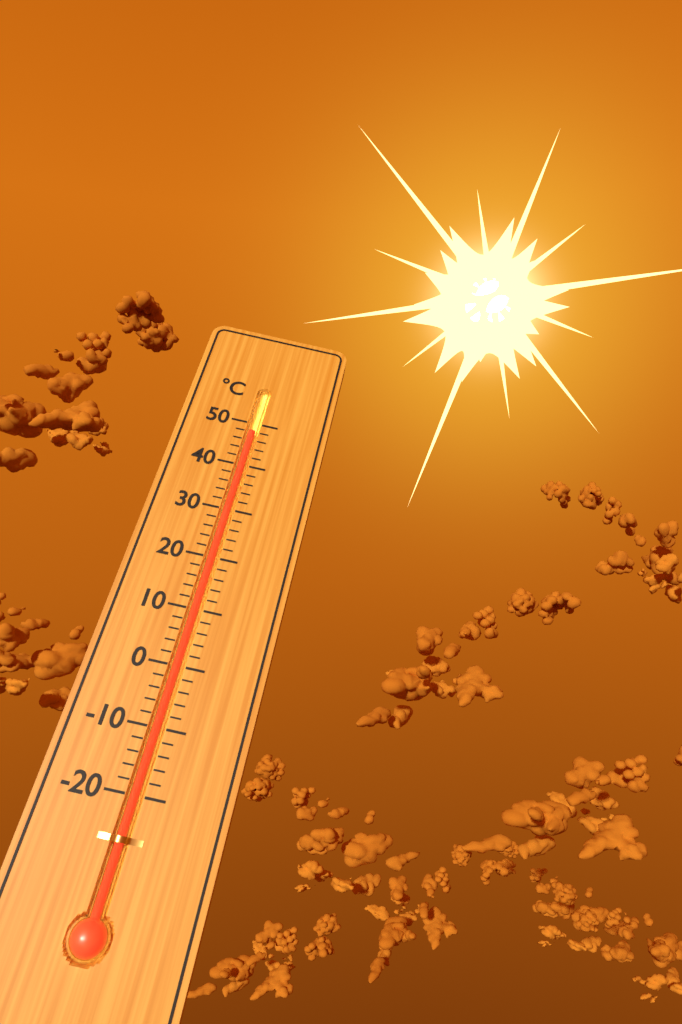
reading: 48 °C
